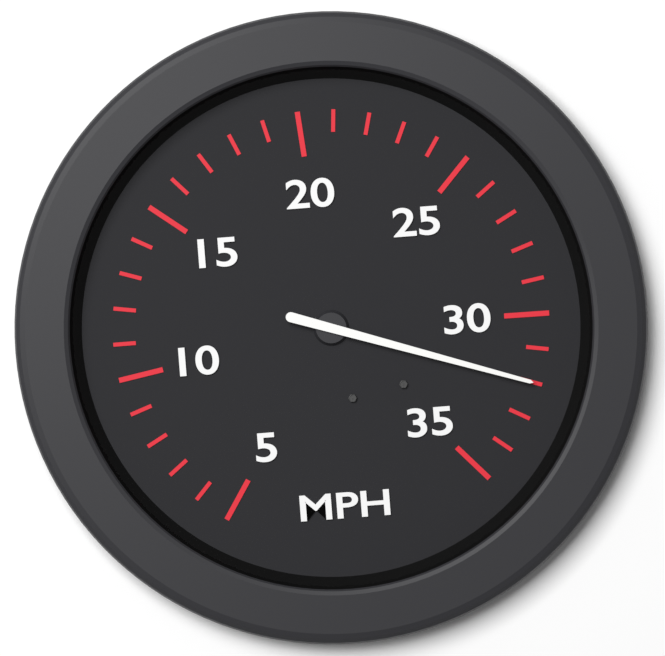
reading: 32 MPH
